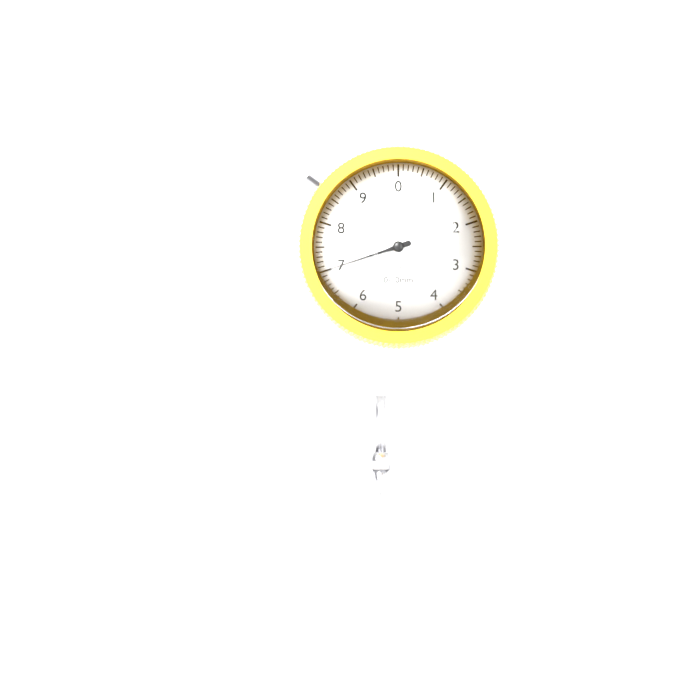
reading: 7.0 mm
